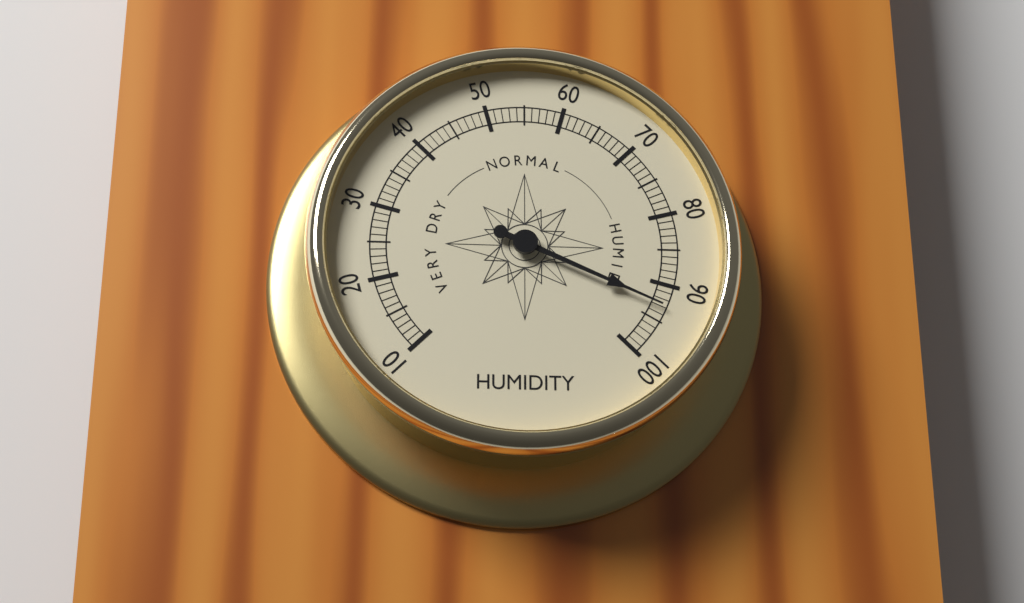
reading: 93 (no unit)
